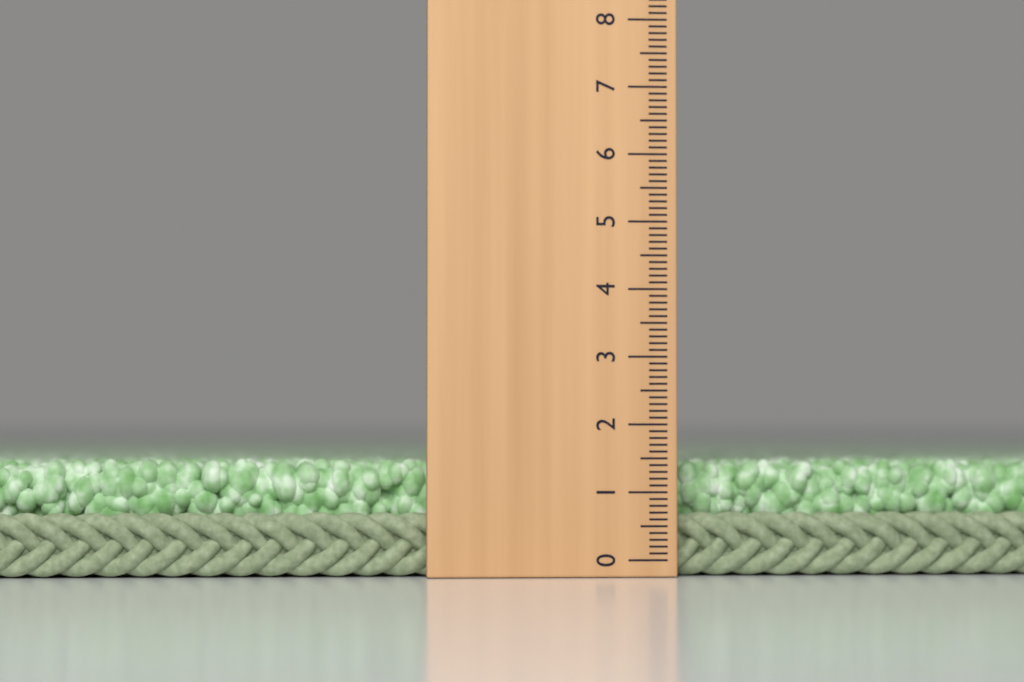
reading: 1.5 (no unit)
